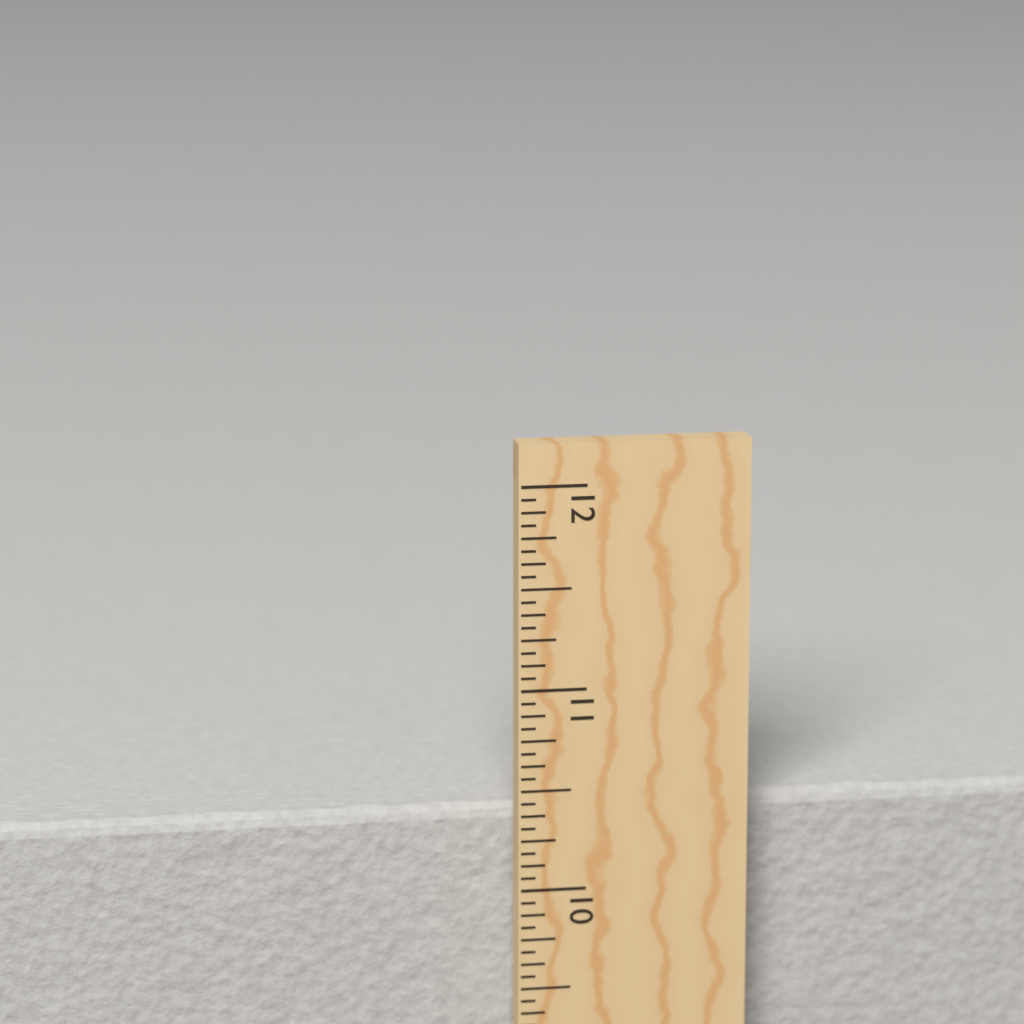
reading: 10.3750 in
